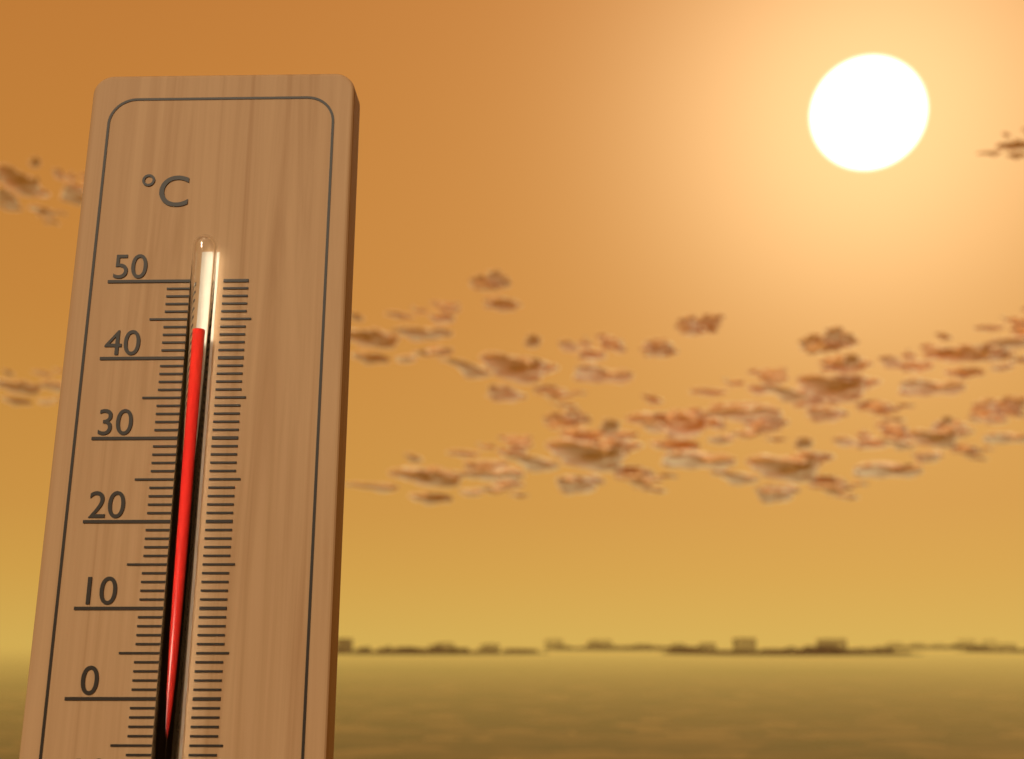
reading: 43 °C
